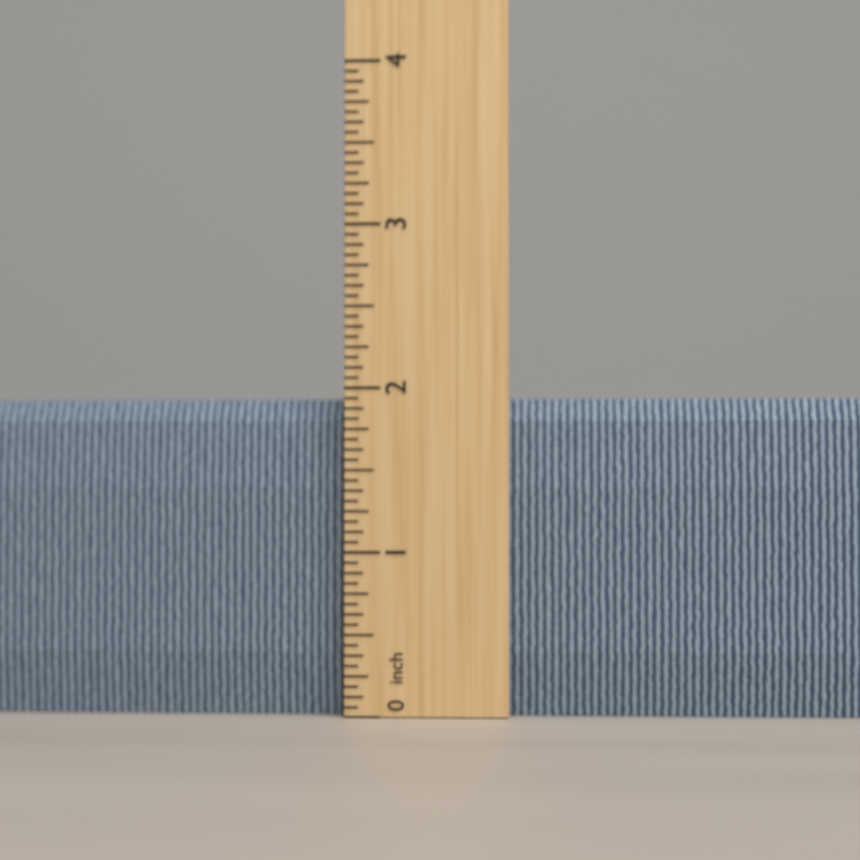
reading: 1.9375 inch
